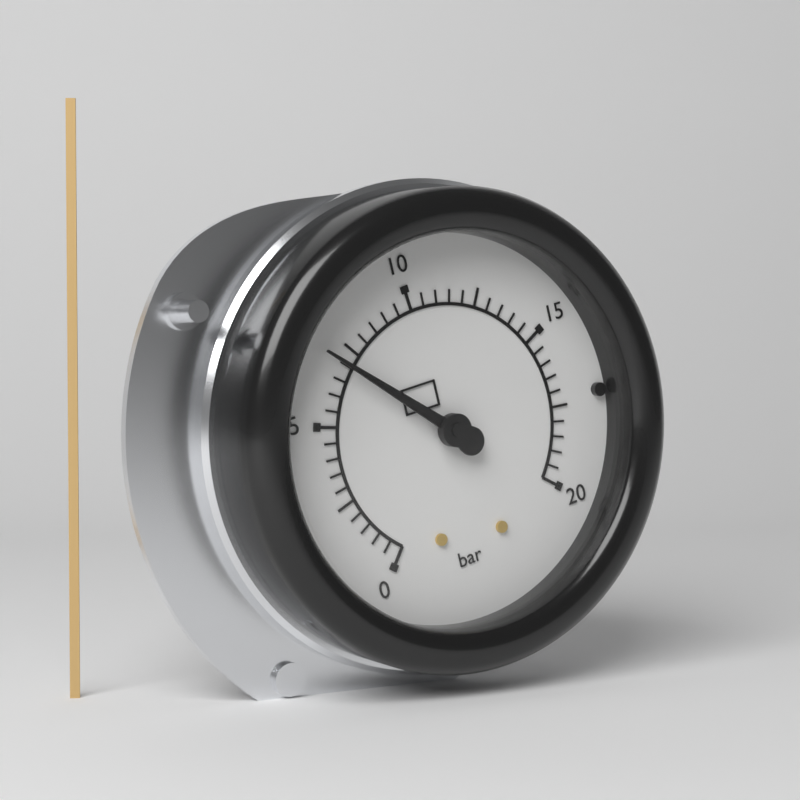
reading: 7.0 bar
